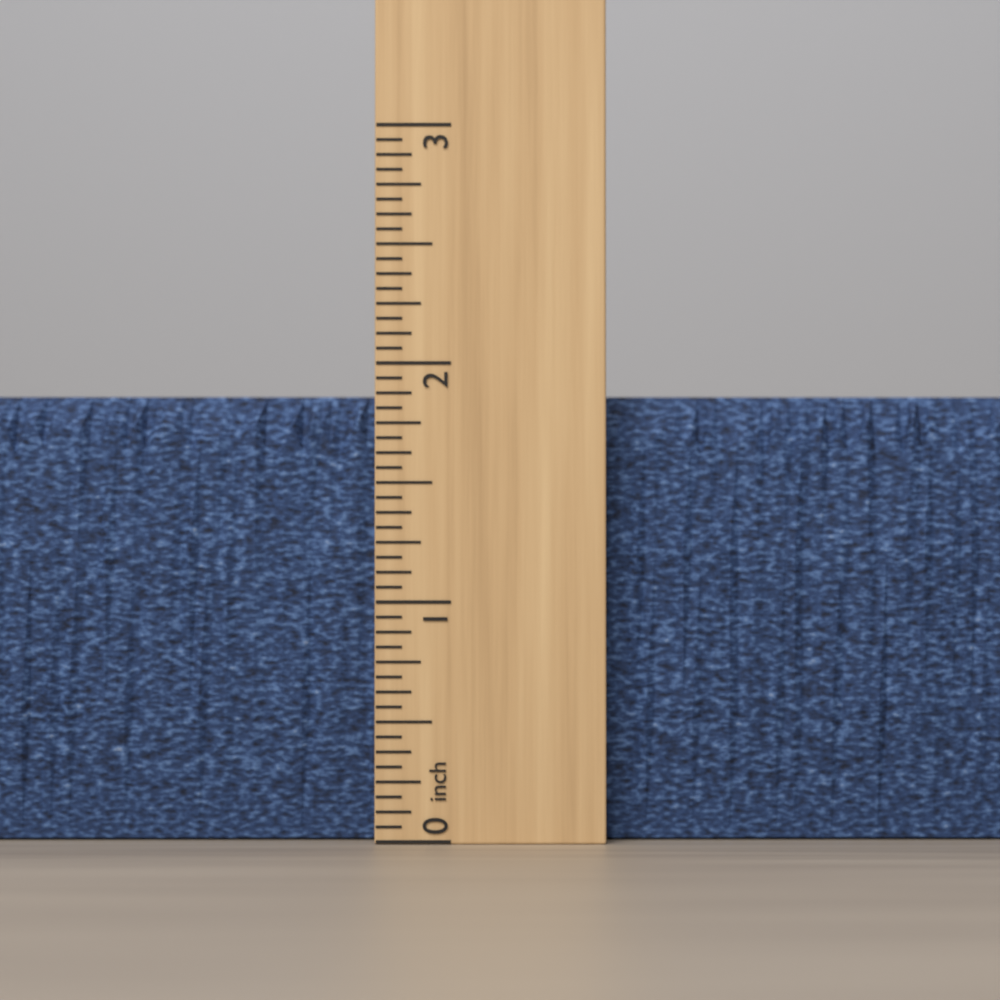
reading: 1.8750 inch
